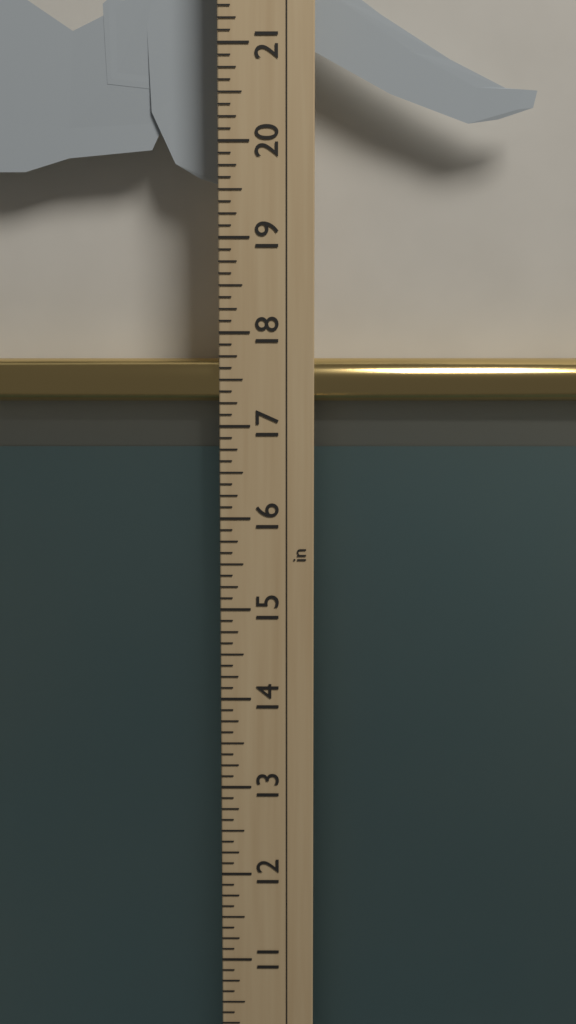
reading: 17.750 in
